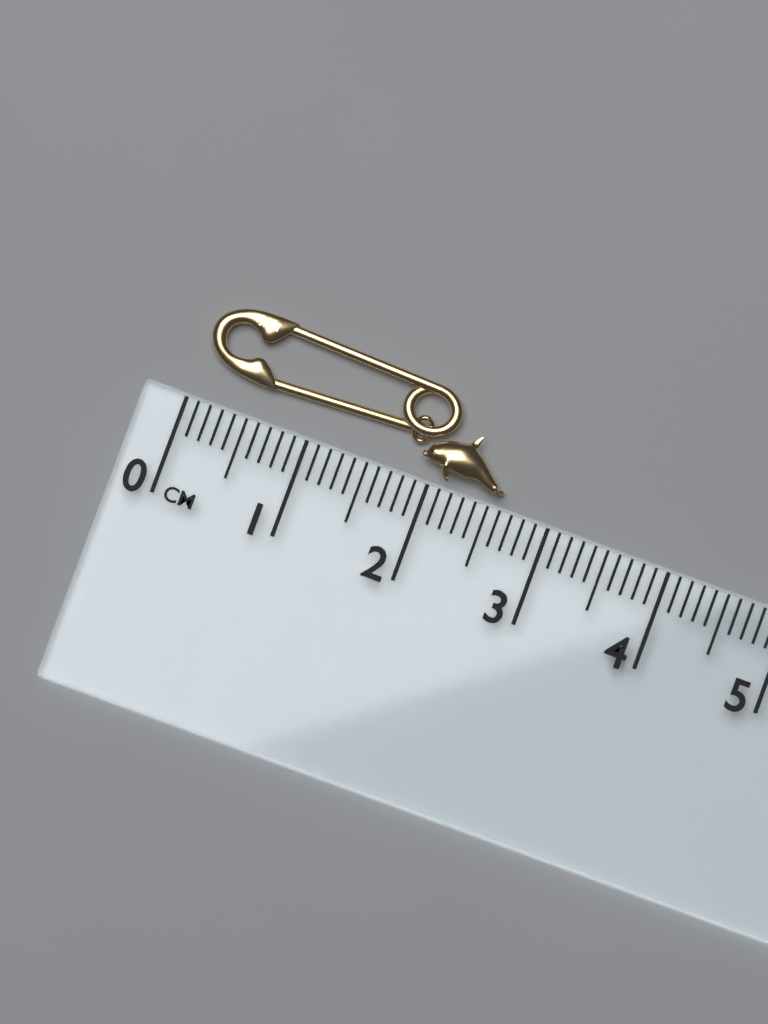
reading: 2.6 cm
